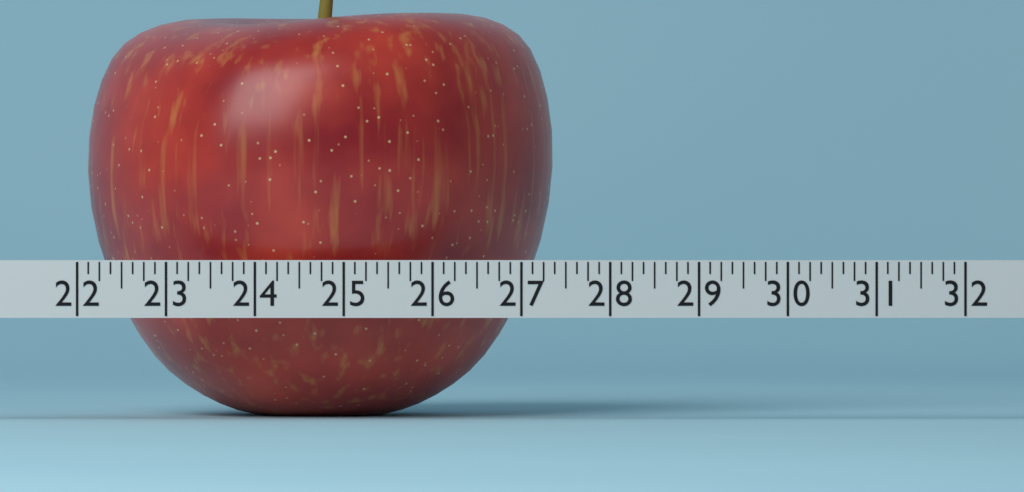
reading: 27.375 (no unit)
